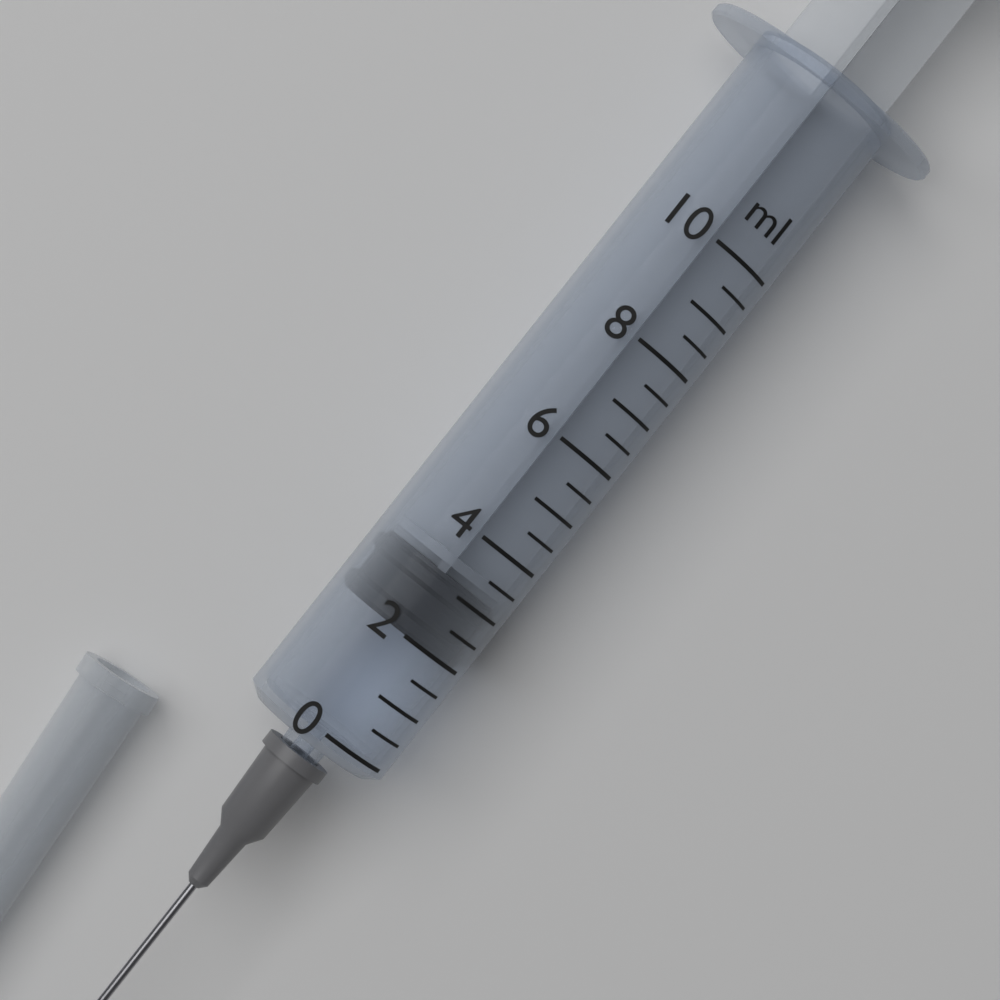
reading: 2.0 ml
